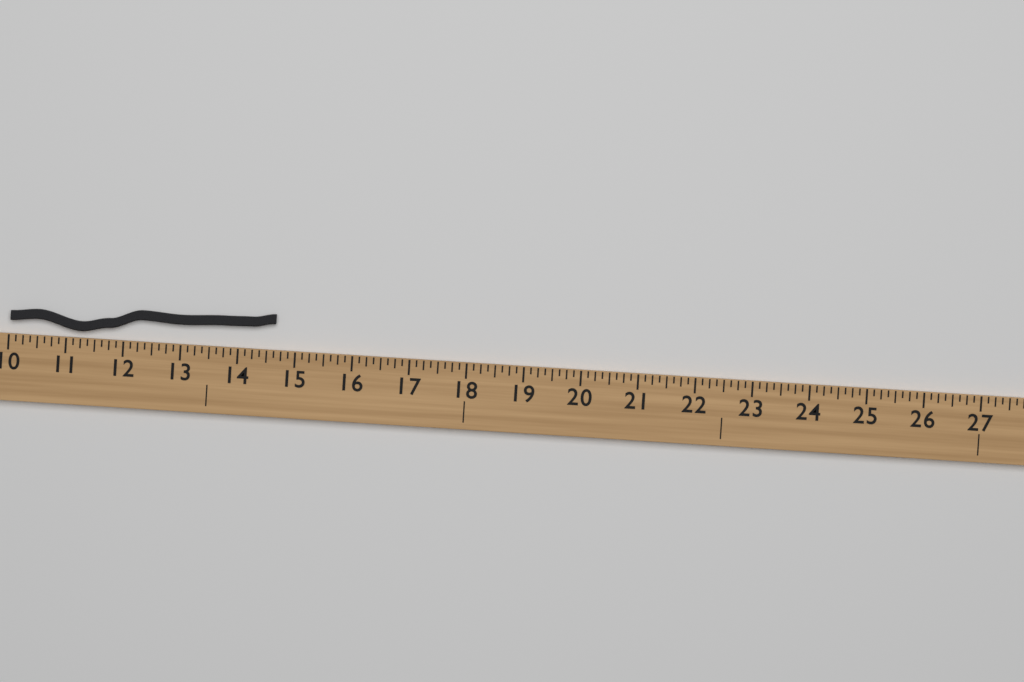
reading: 14.625 (no unit)
